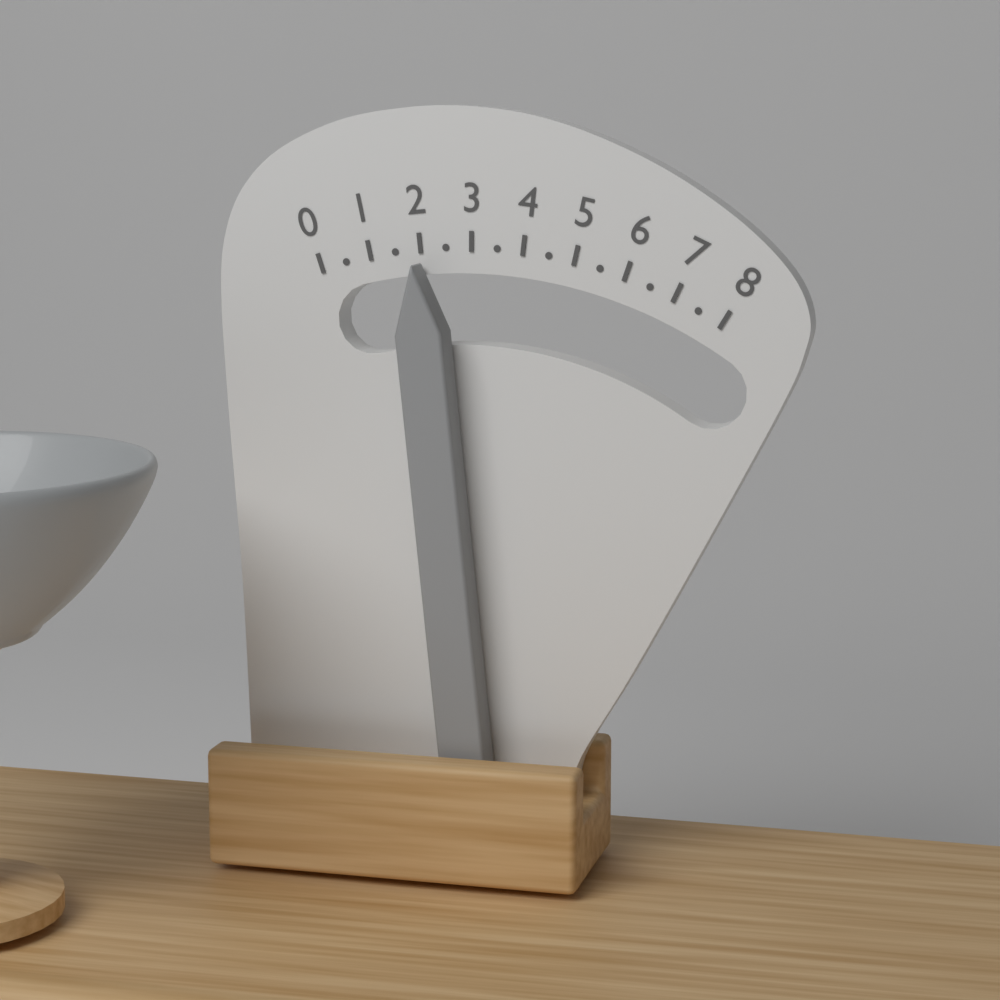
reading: 2.0 (no unit)
